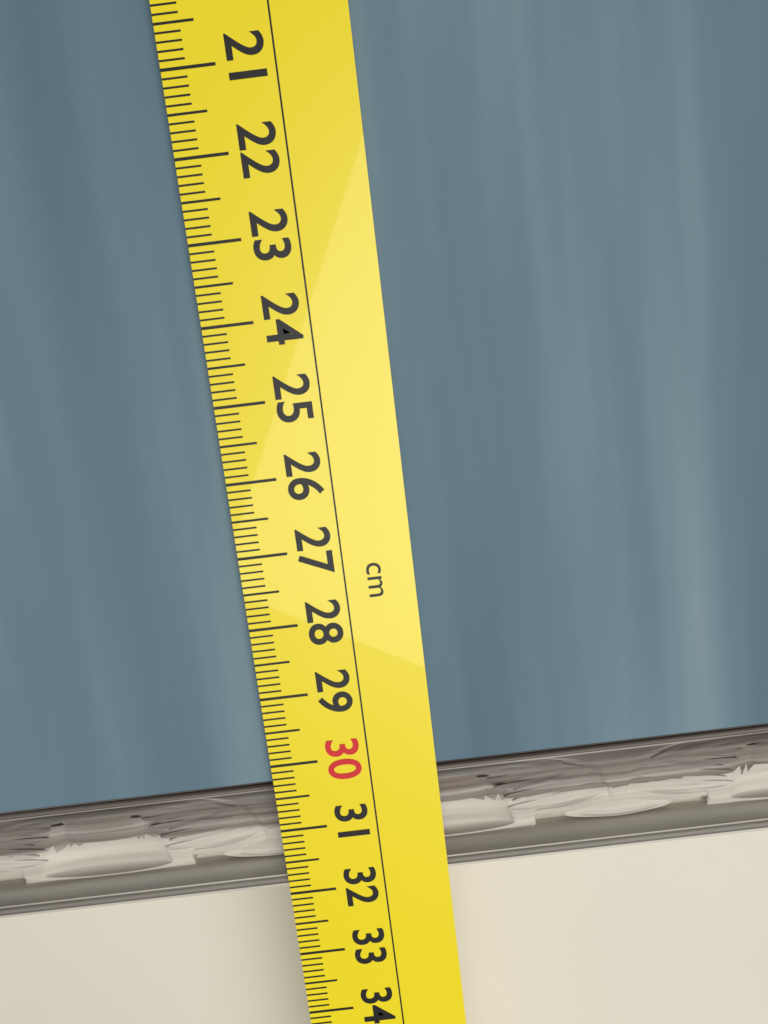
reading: 31.9 cm
